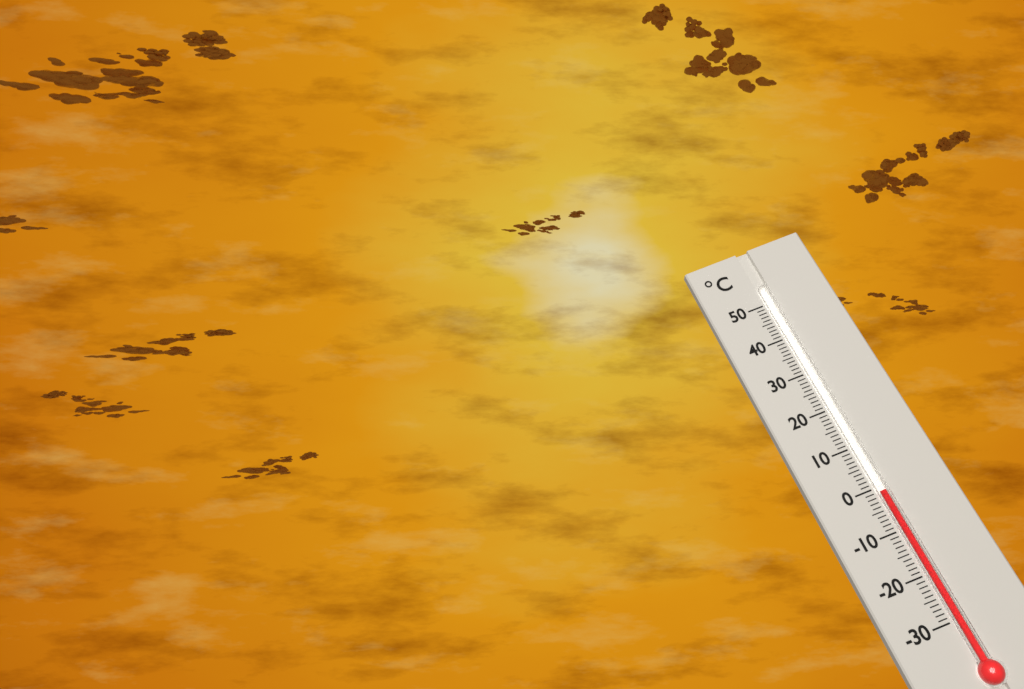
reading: -1 °C
